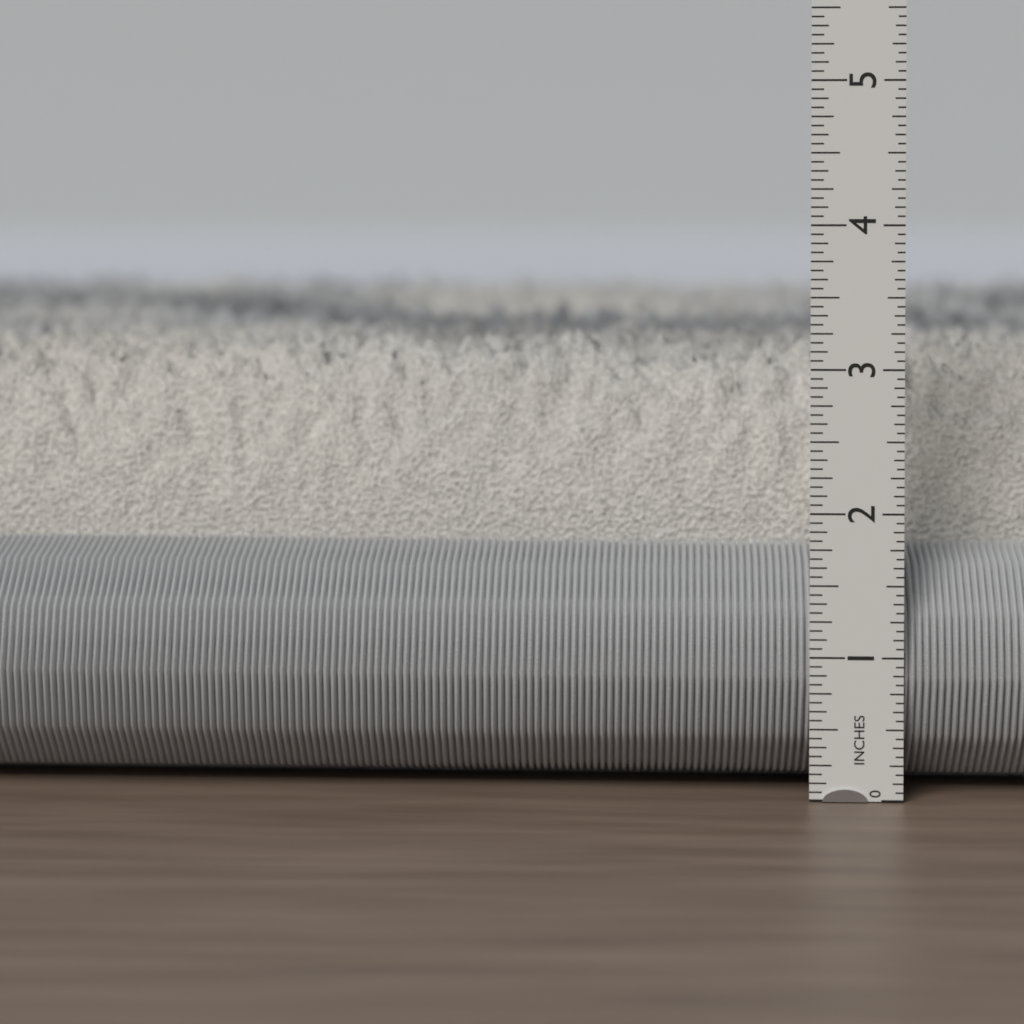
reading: 3.1875 in
